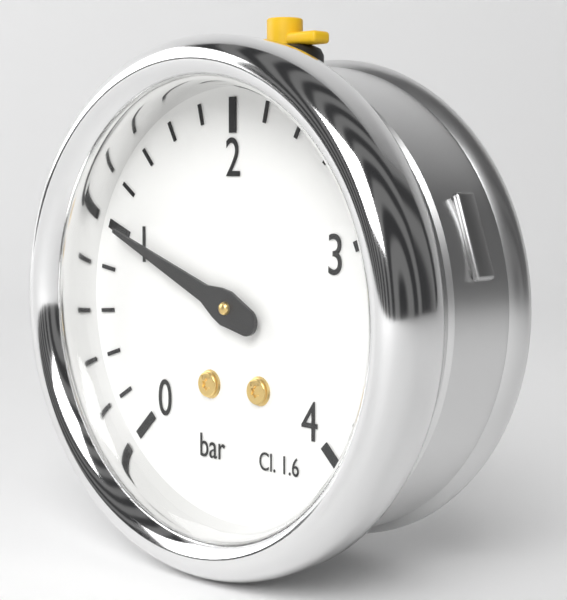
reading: 1.0 bar
